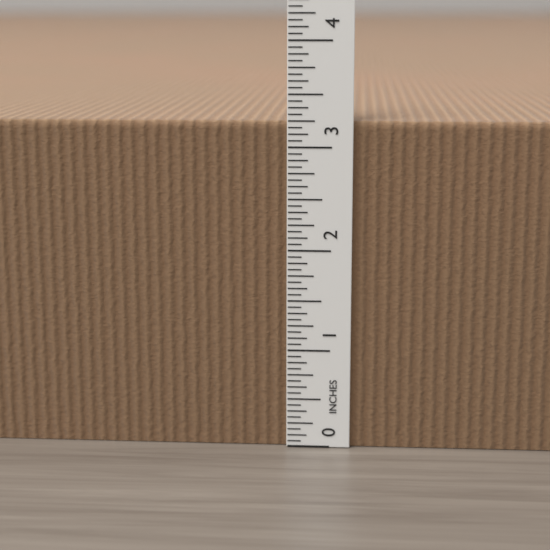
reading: 3.2500 in
